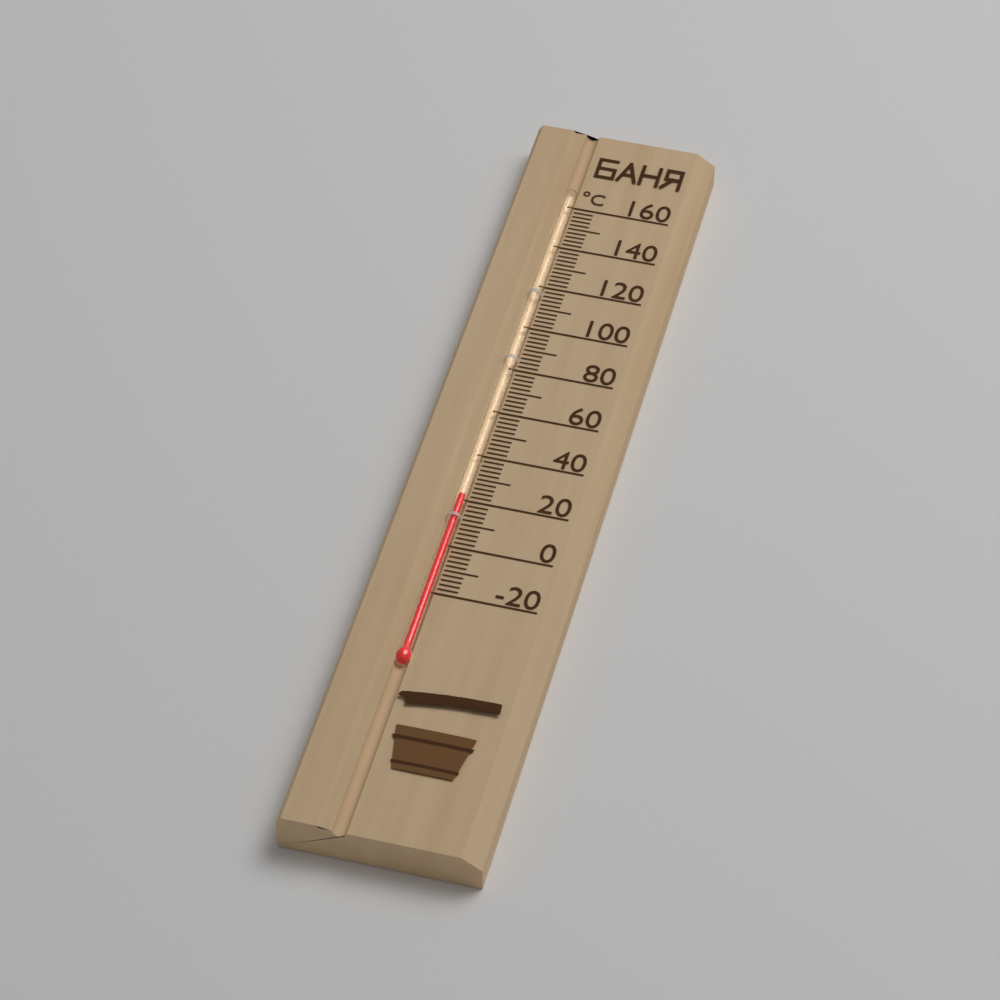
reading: 22 °C
